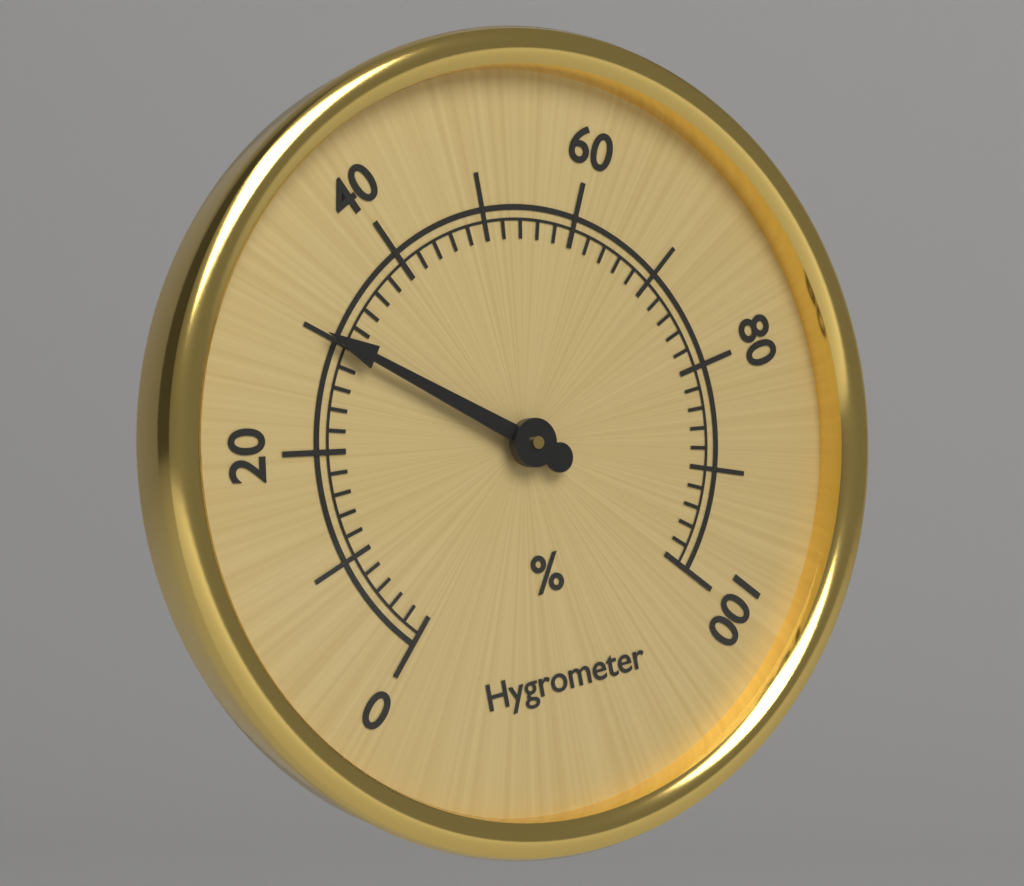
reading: 30 %
